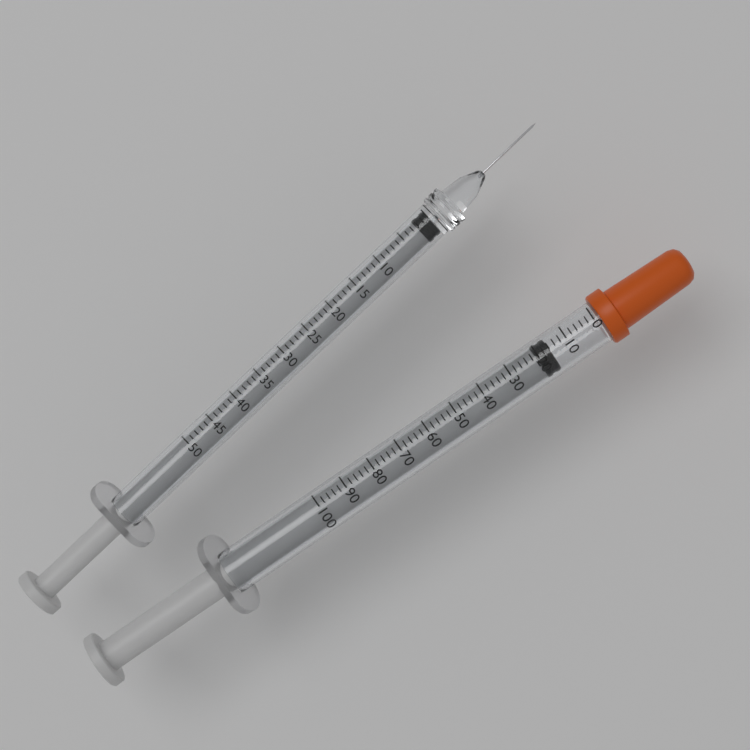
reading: 16 (no unit)
